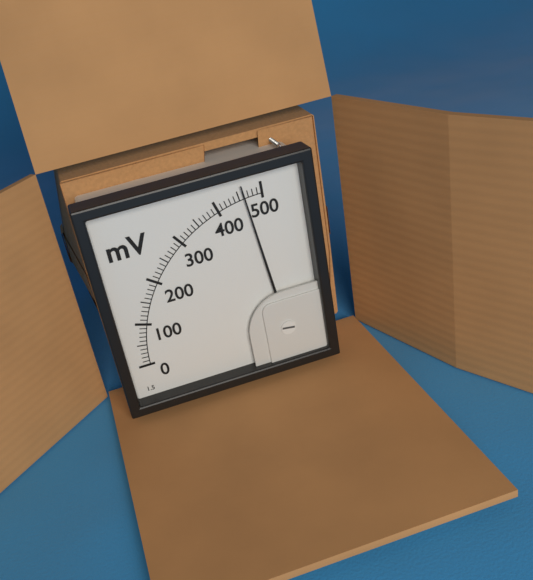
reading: 460 mV
